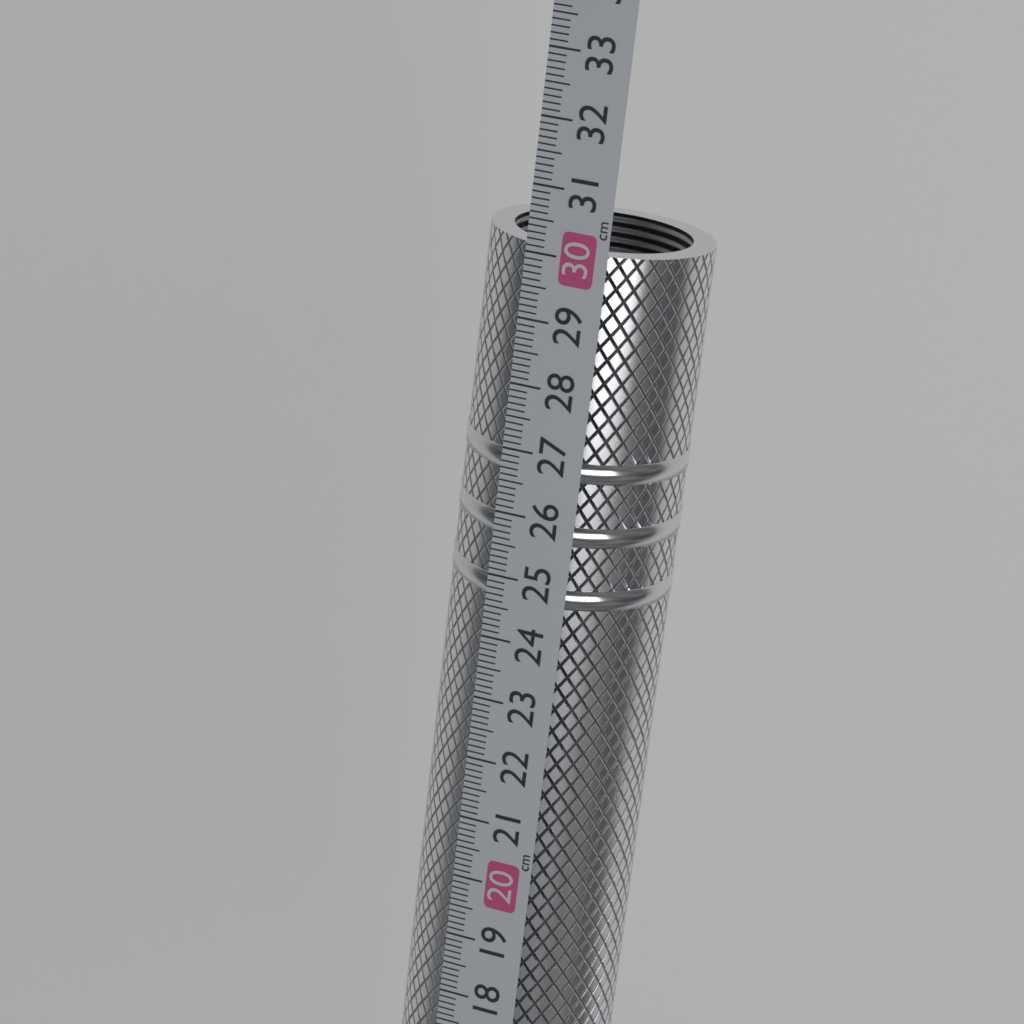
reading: 30.1 cm
